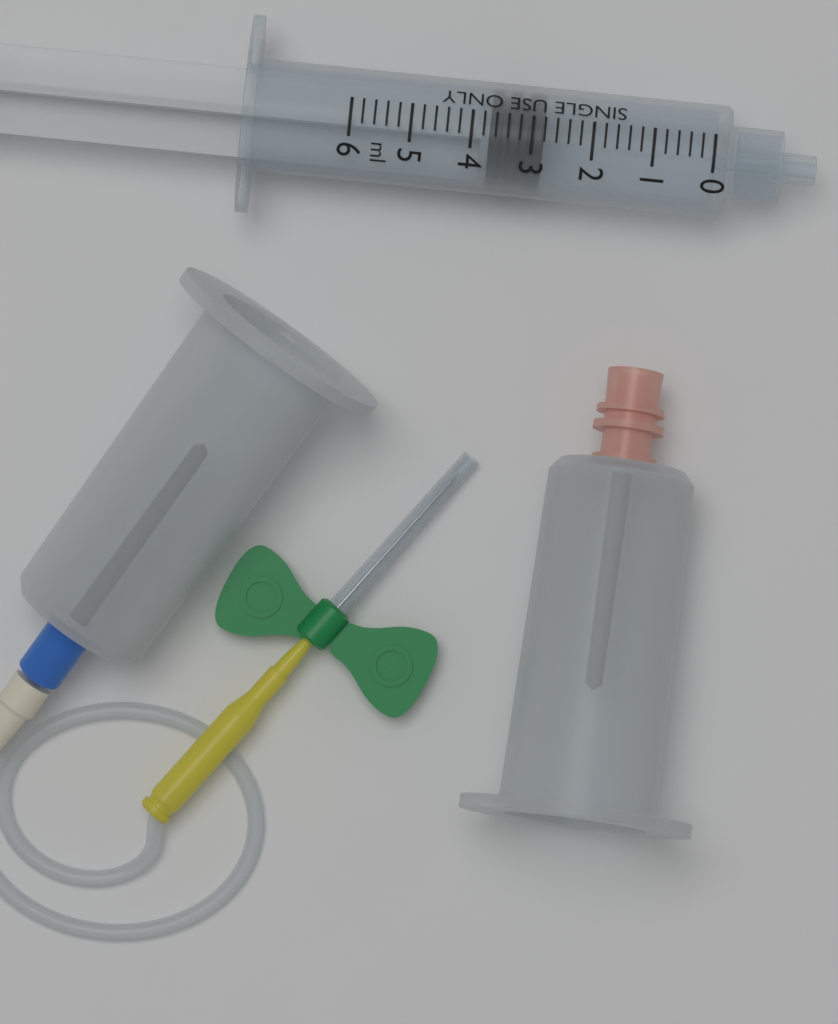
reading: 2.8 ml
